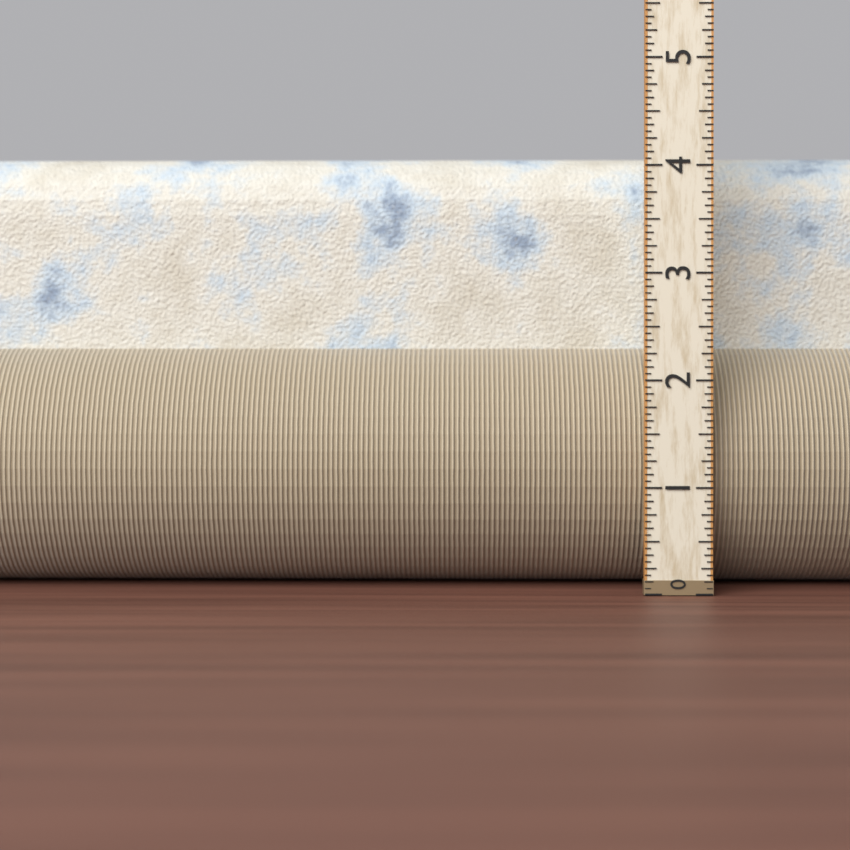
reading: 4.1875 (no unit)
